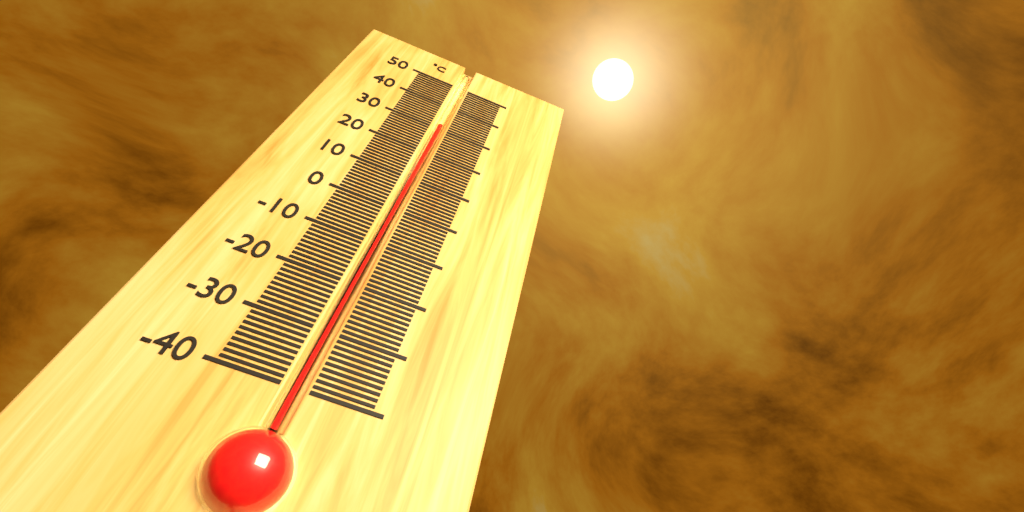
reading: 32 °C
